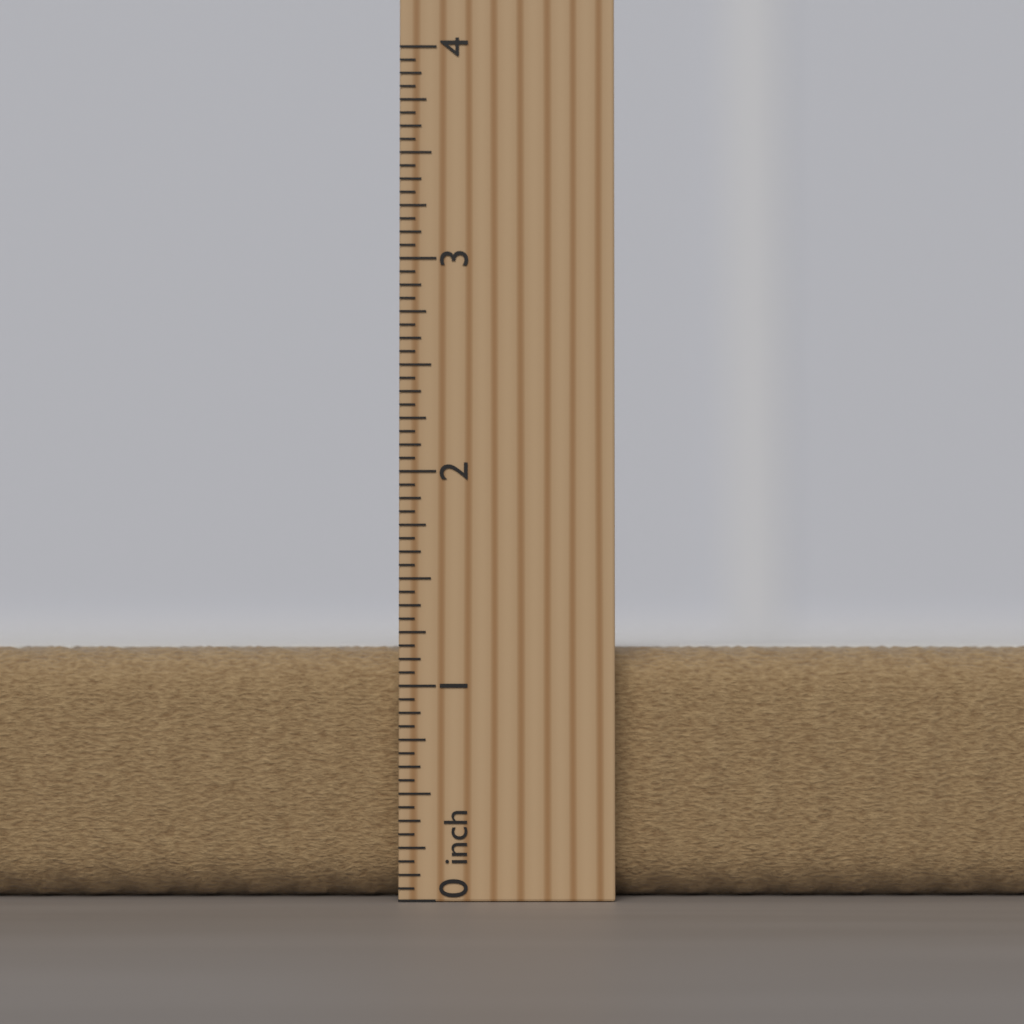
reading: 1.1875 inch
